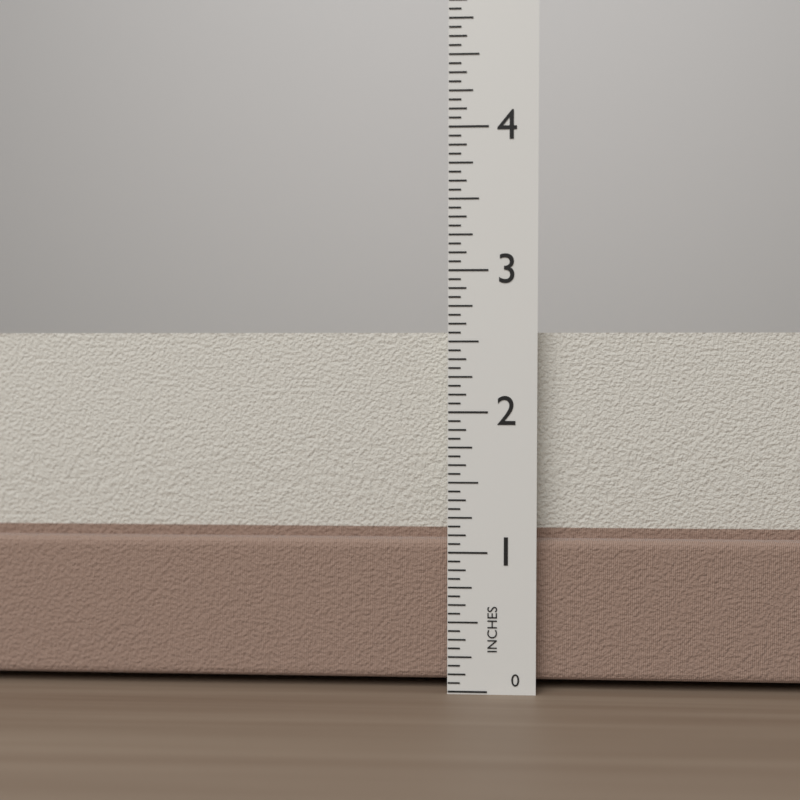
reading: 2.5625 in
